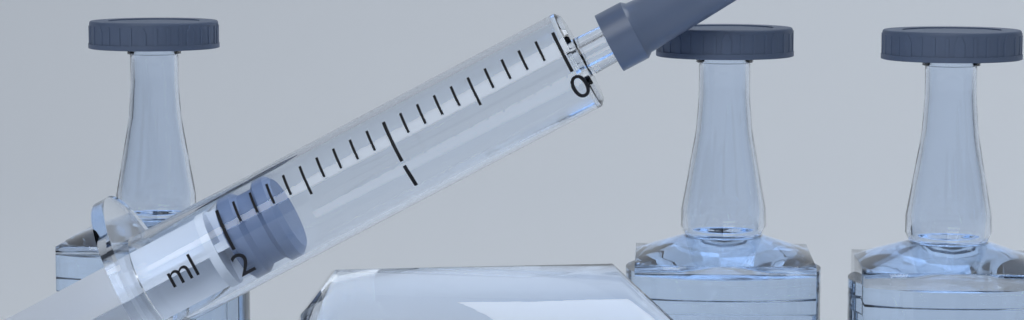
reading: 1.7 ml
